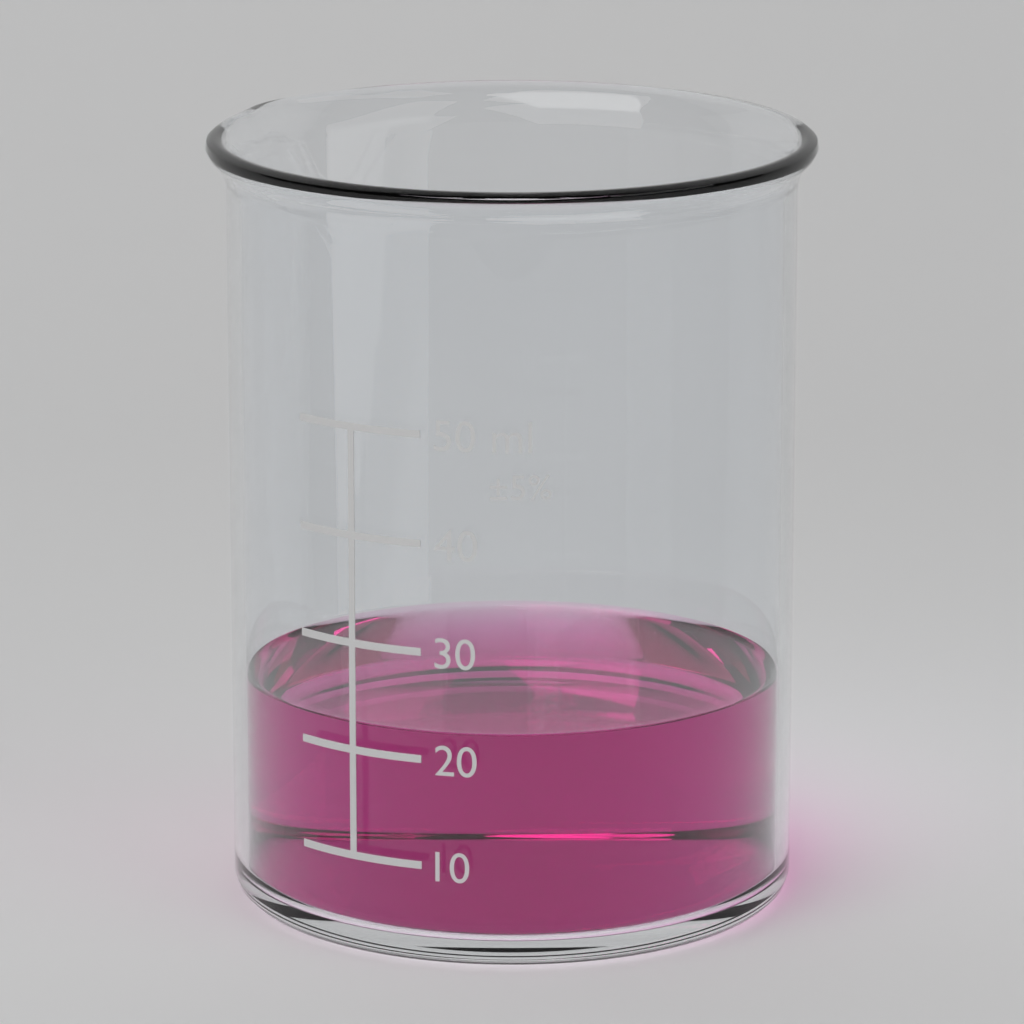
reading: 22 ml
